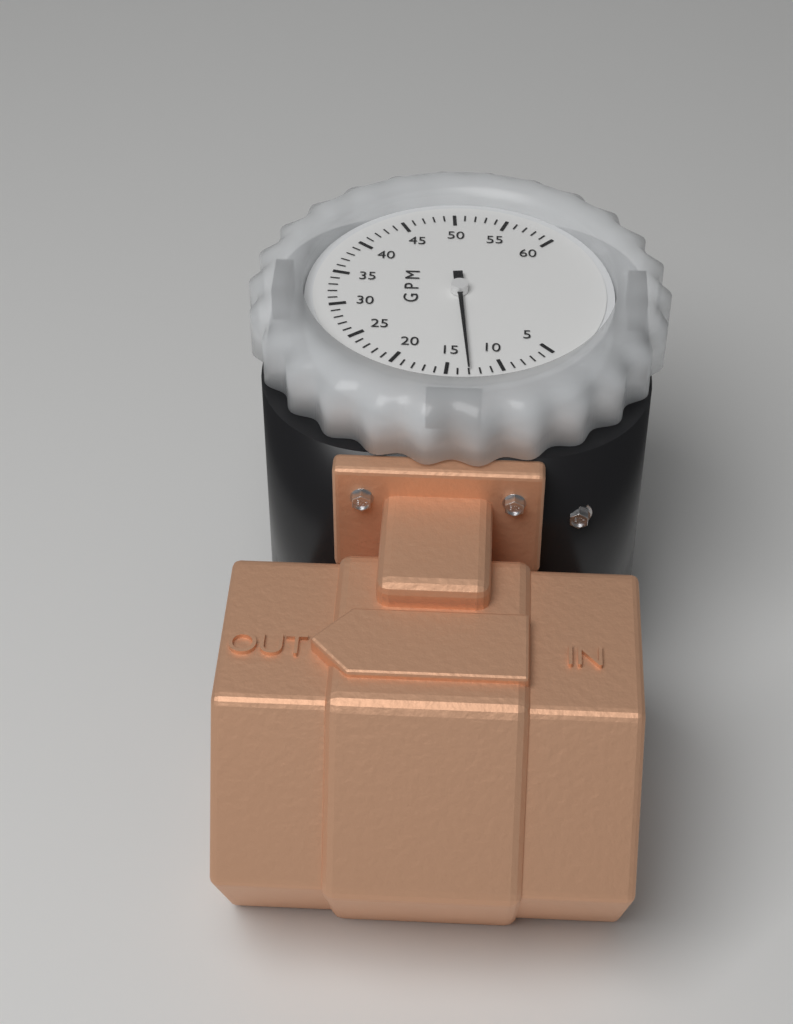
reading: 13 GPM
